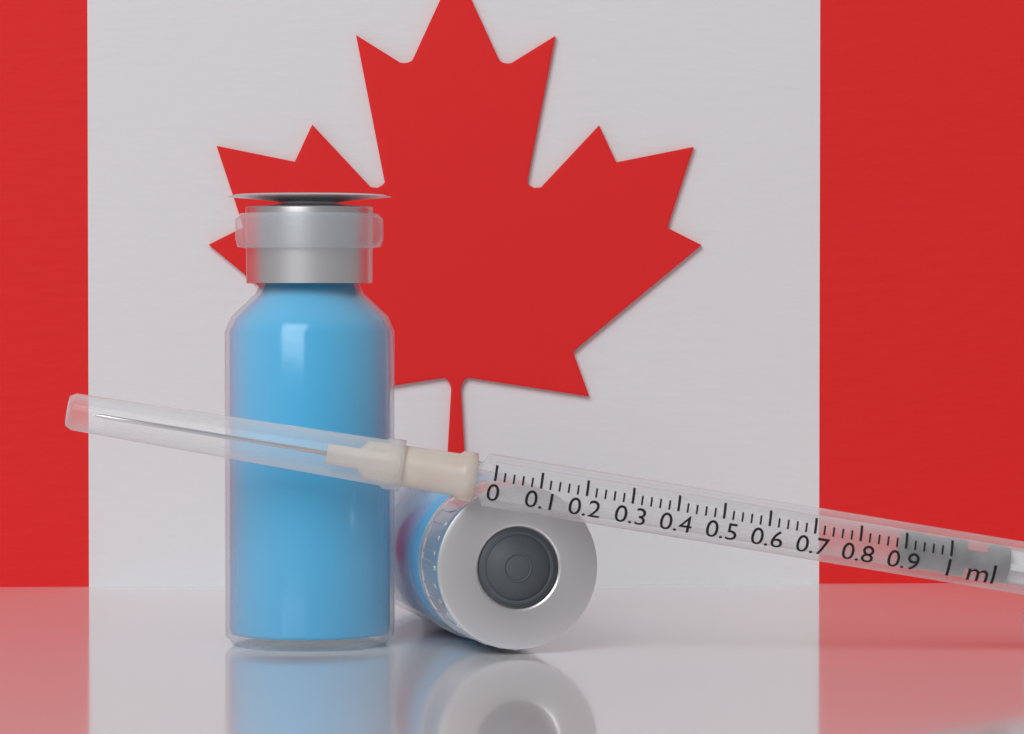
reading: 0.90 ml
